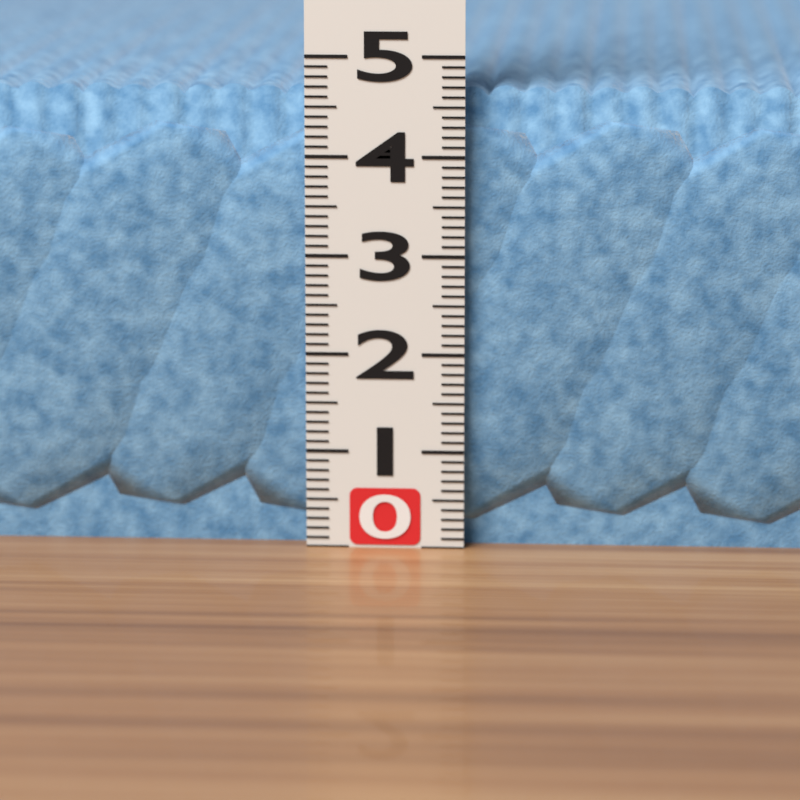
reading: 4.7 (no unit)
